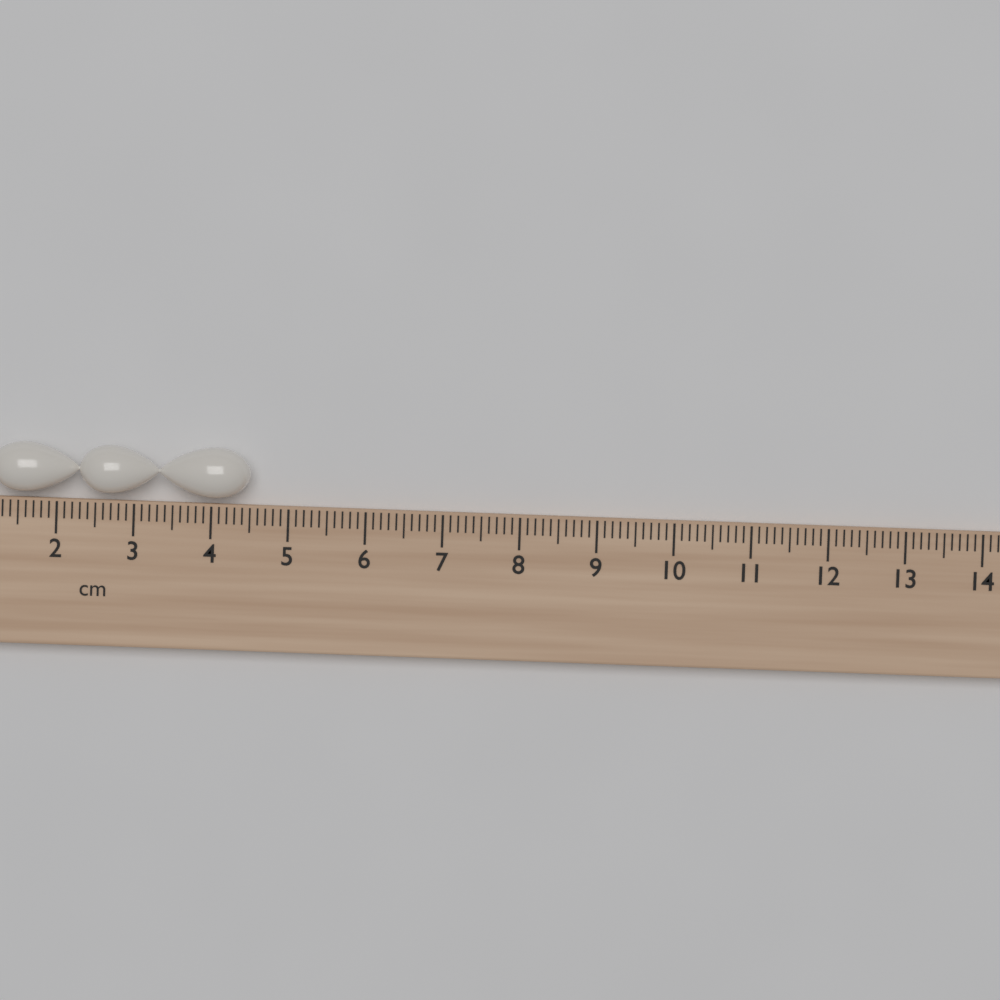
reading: 4.5 cm
